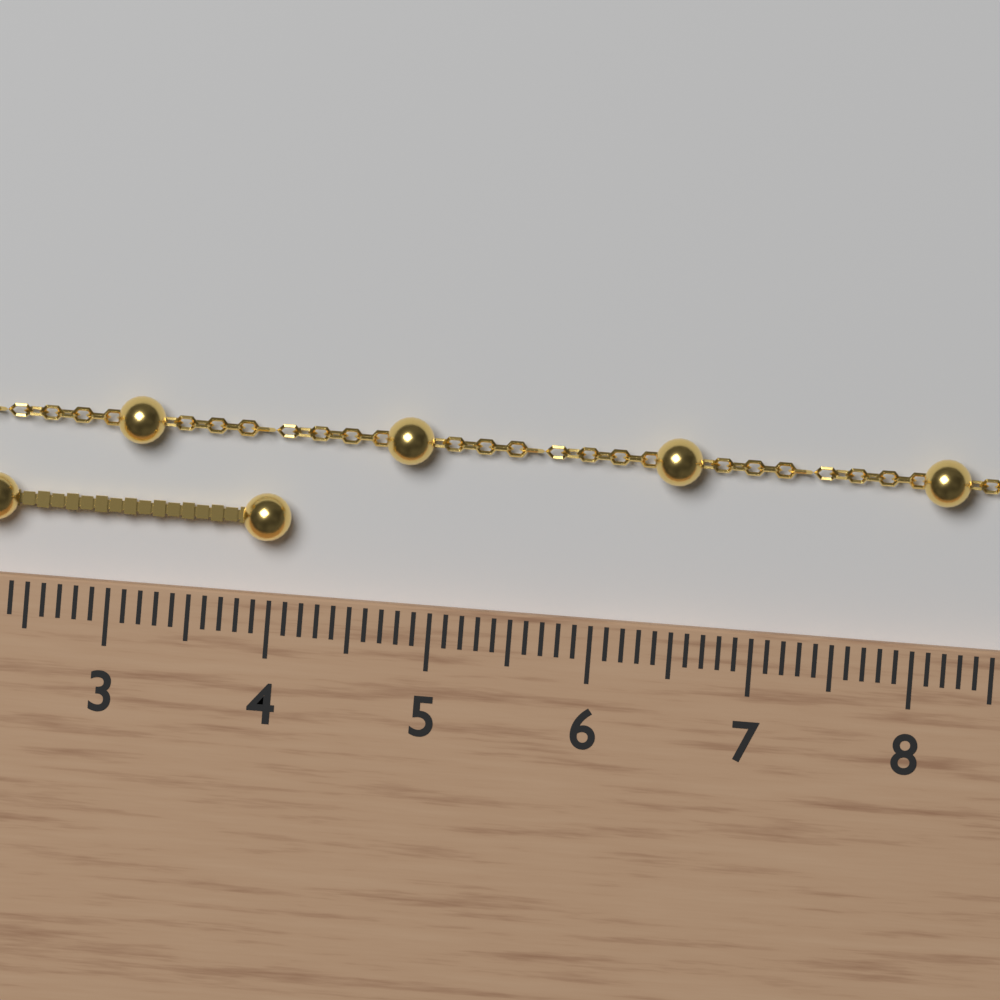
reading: 4.1 cm
